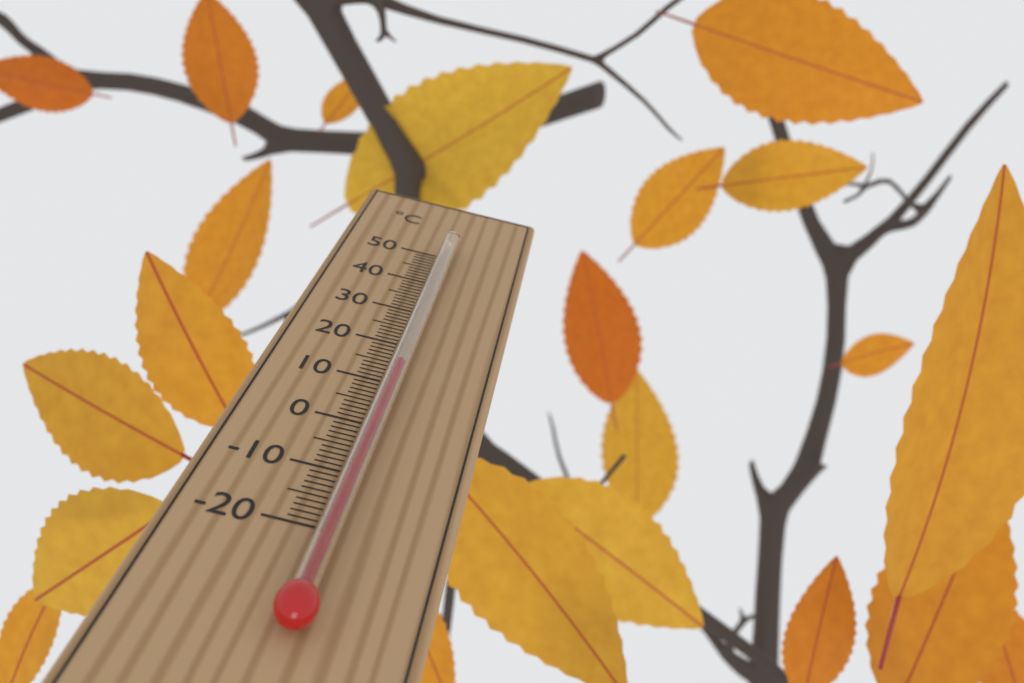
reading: 12 °C
